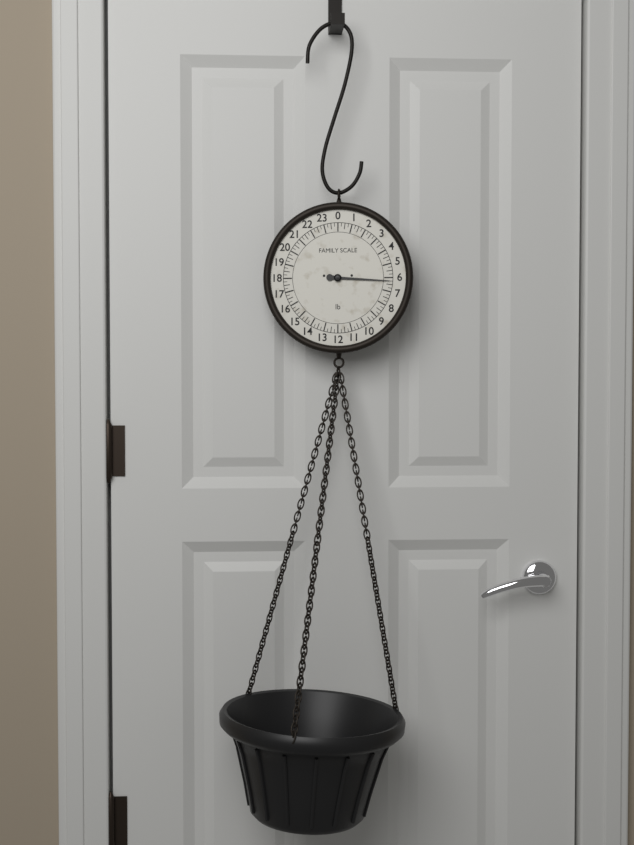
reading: 6.25 lb
